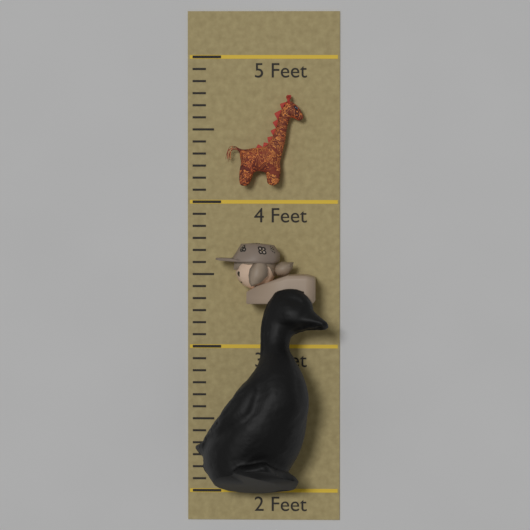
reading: 3.416666 Feet
